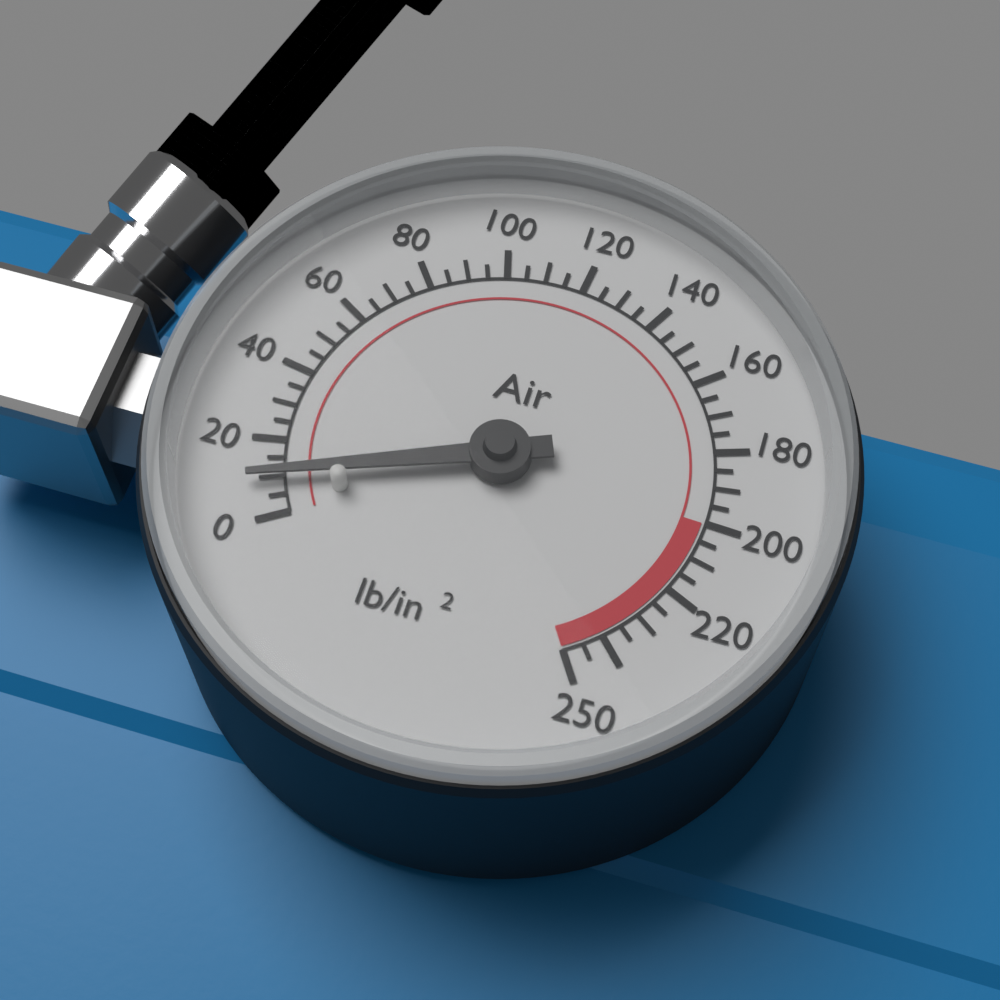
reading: 10 lb/in²
